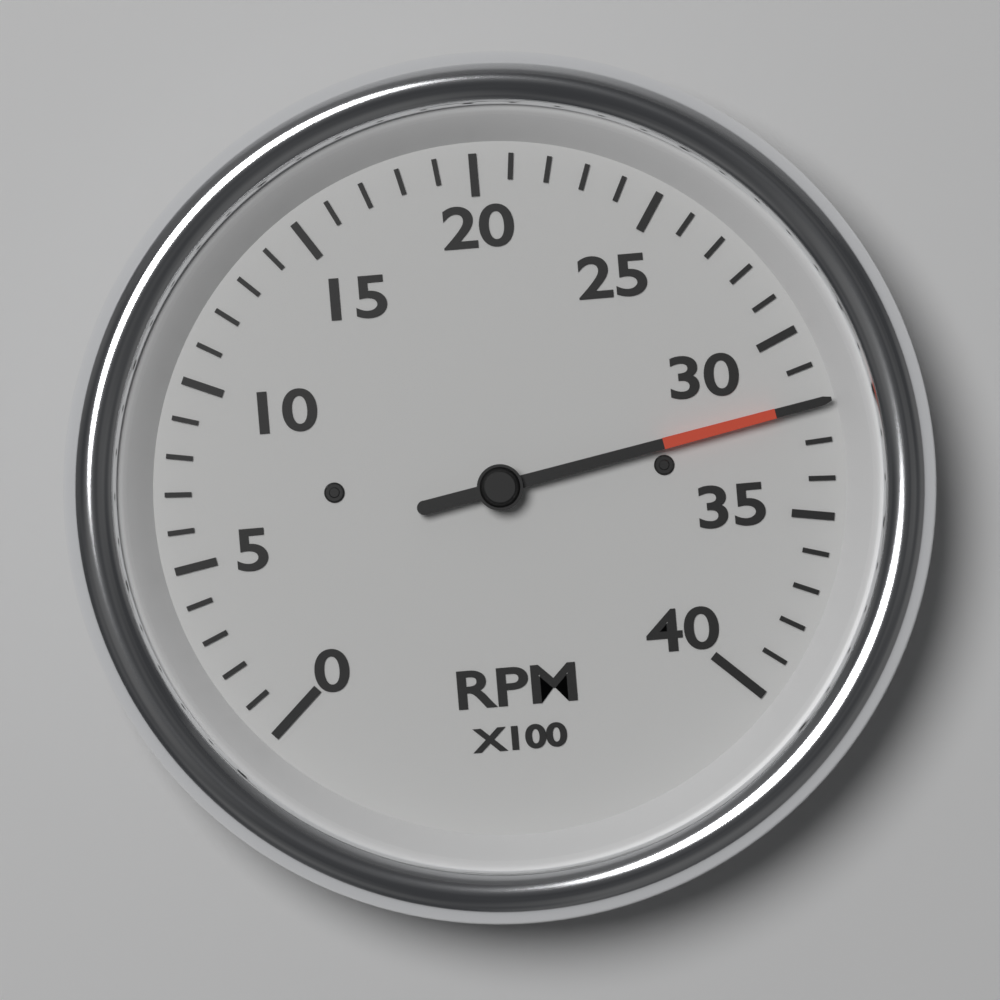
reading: 3200 RPM
